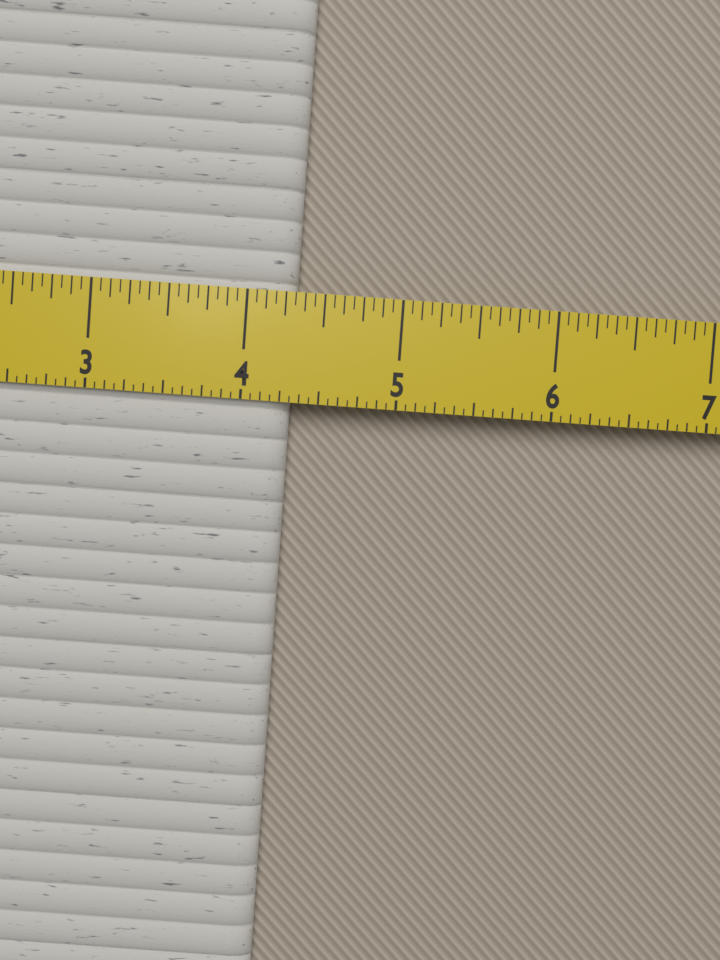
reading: 4.3125 in
